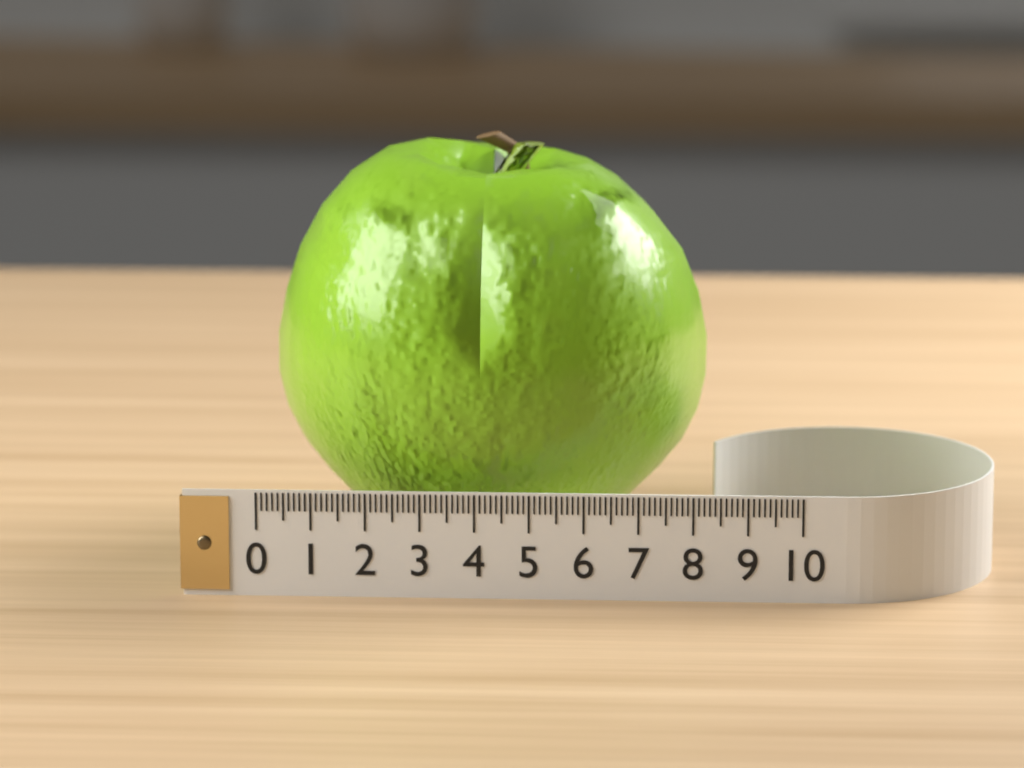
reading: 8.2 (no unit)
